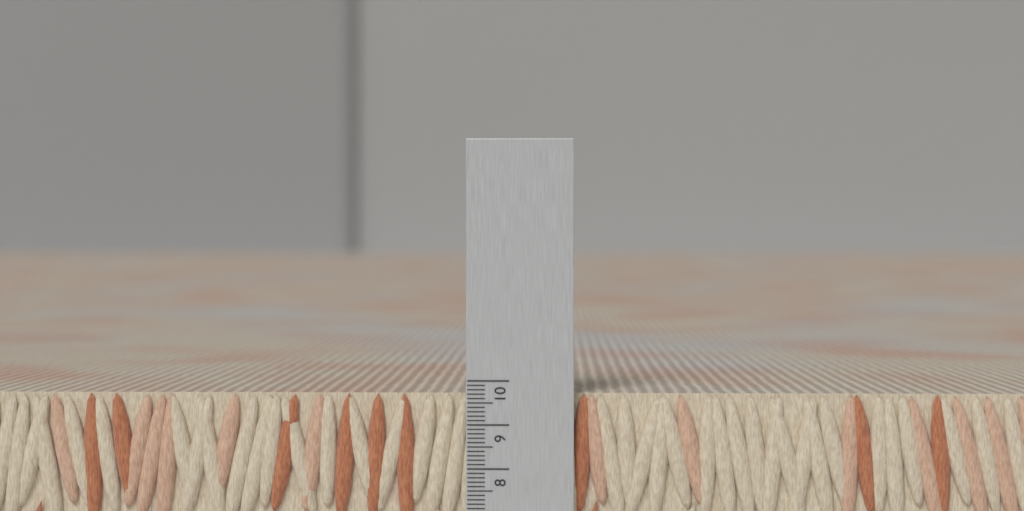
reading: 9.7 (no unit)
